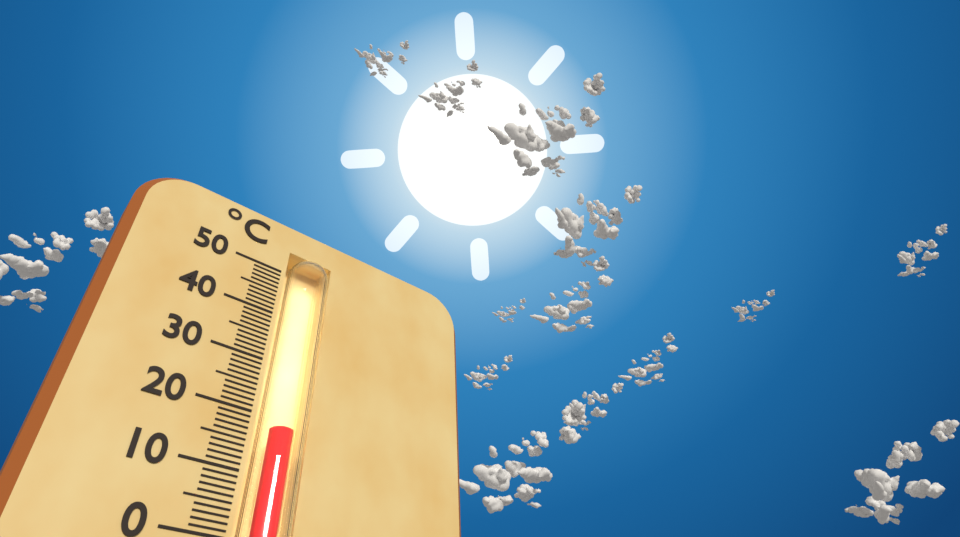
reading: 18 °C
